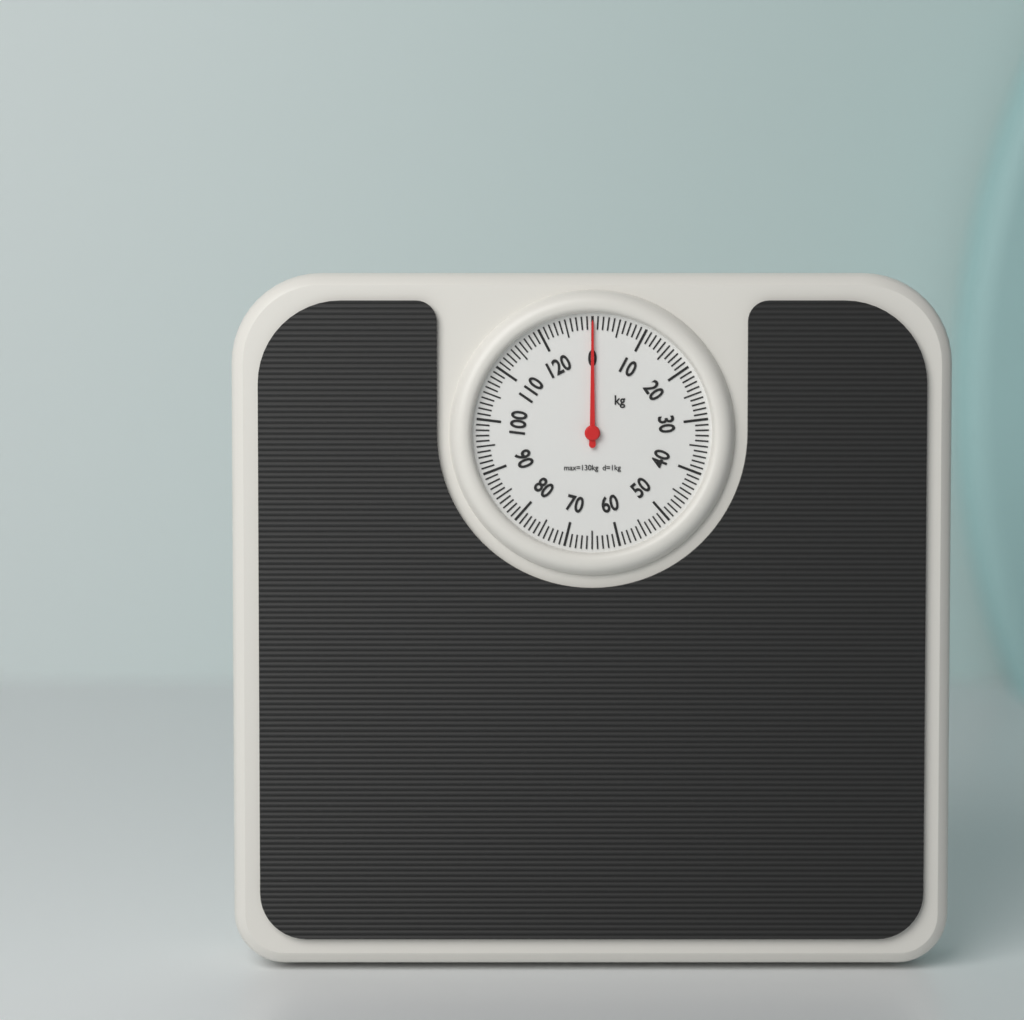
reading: 0 kg
